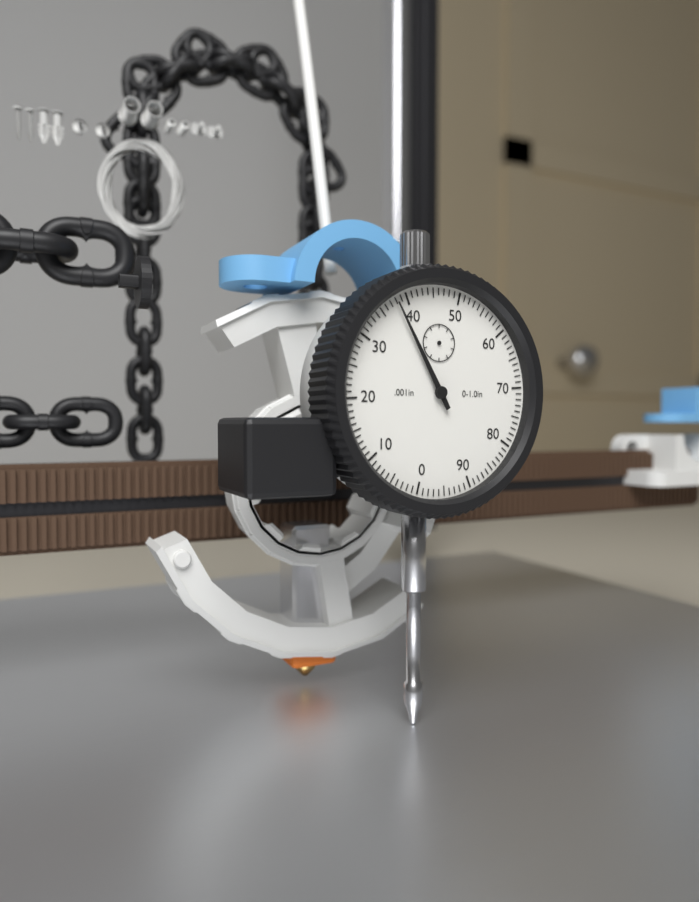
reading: 0.038 in
